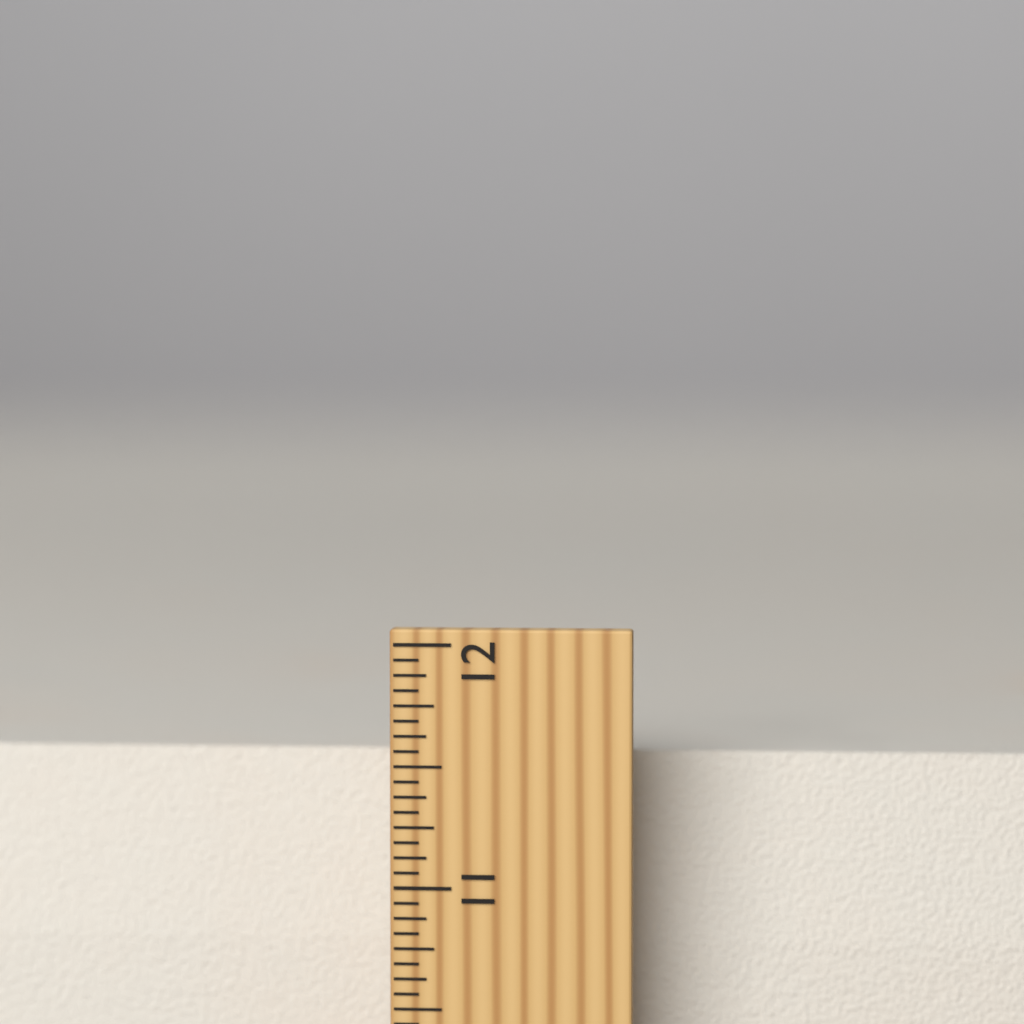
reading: 11.5000 inch
